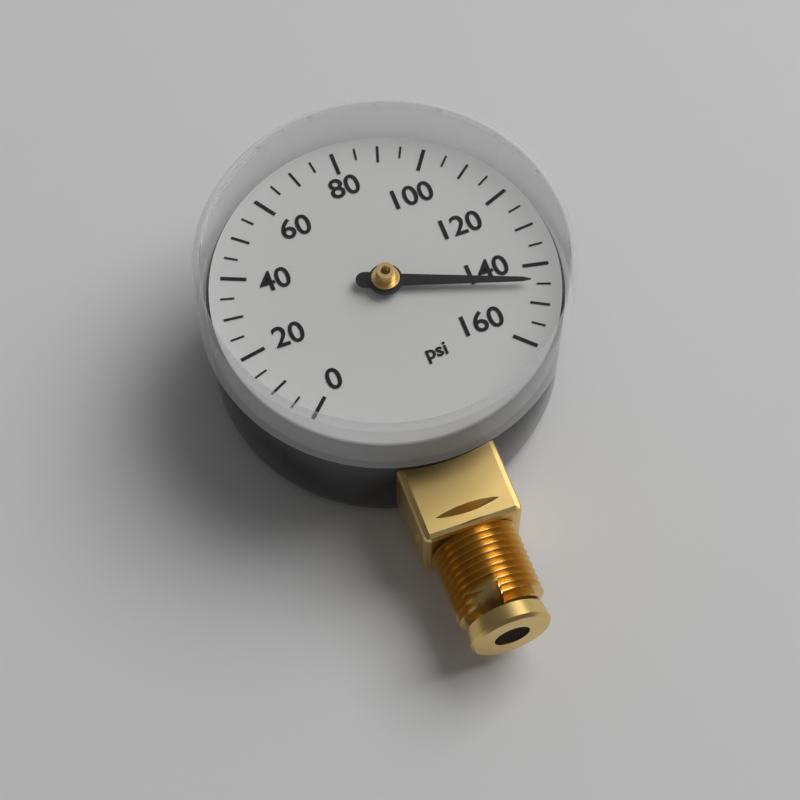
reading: 145 psi
